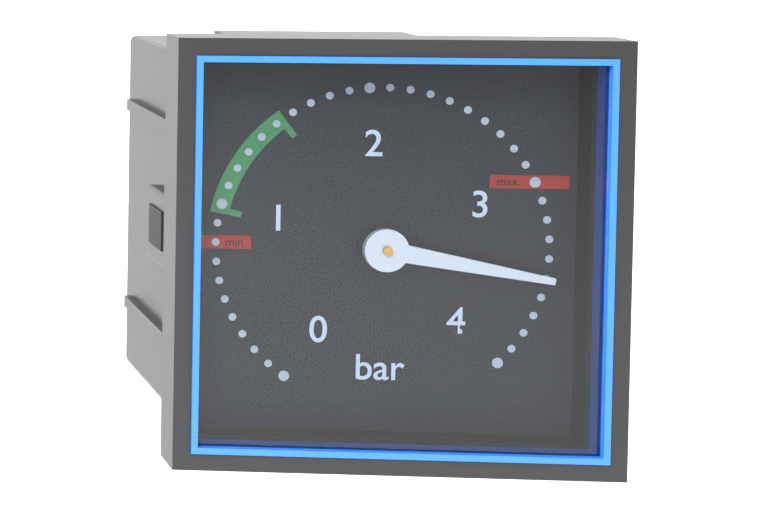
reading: 3.5 bar
